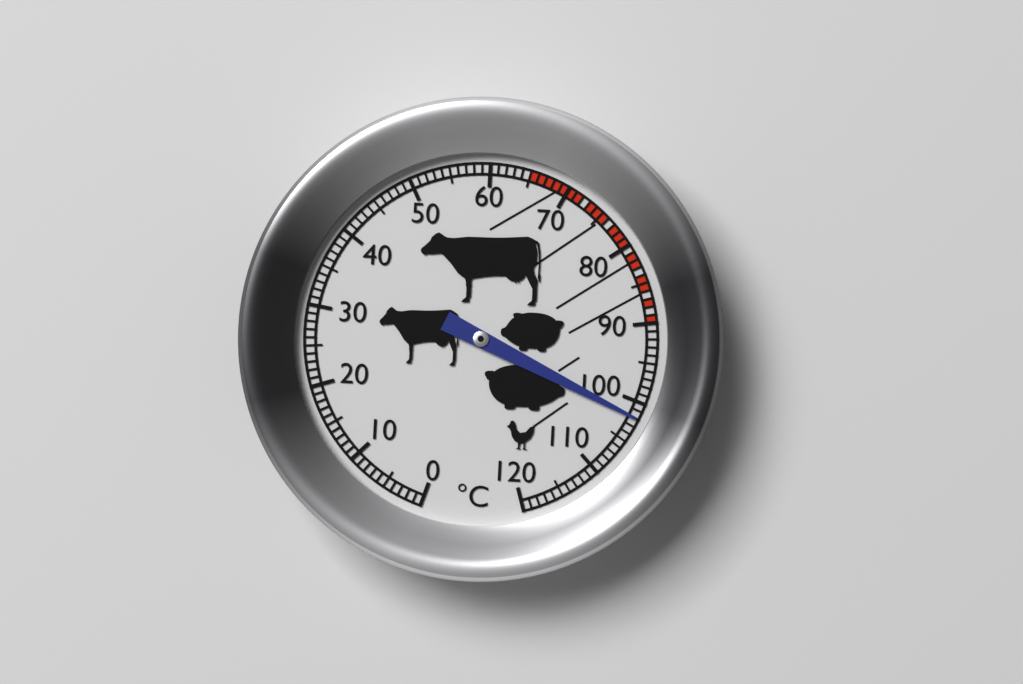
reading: 102 °C
